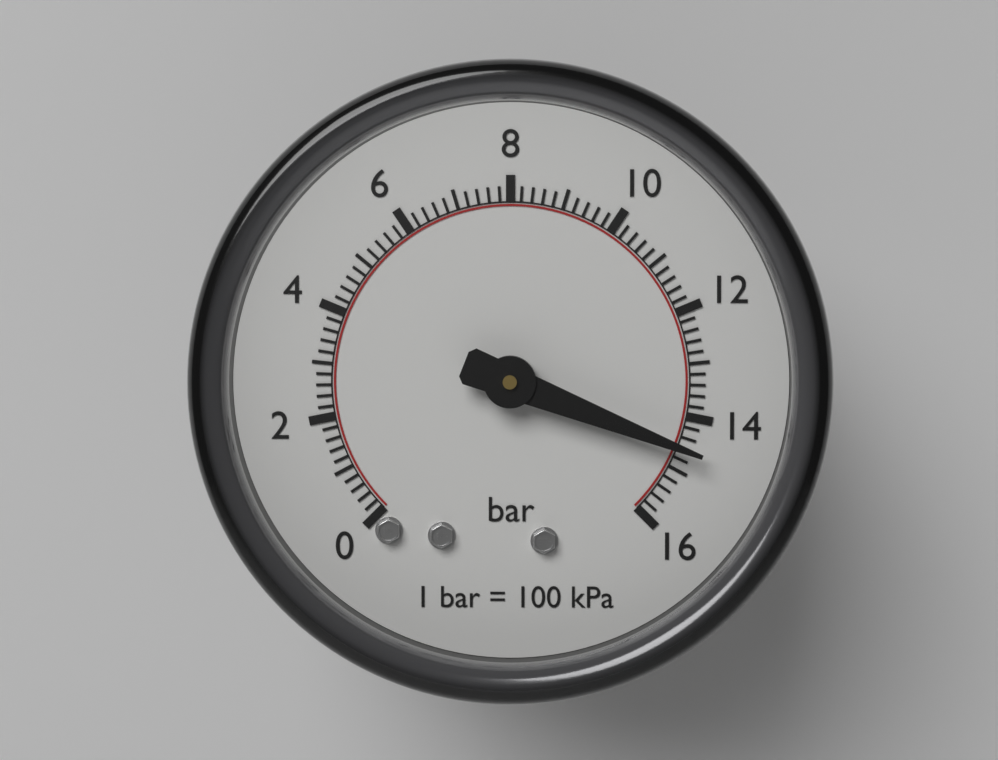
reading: 14.6 bar
